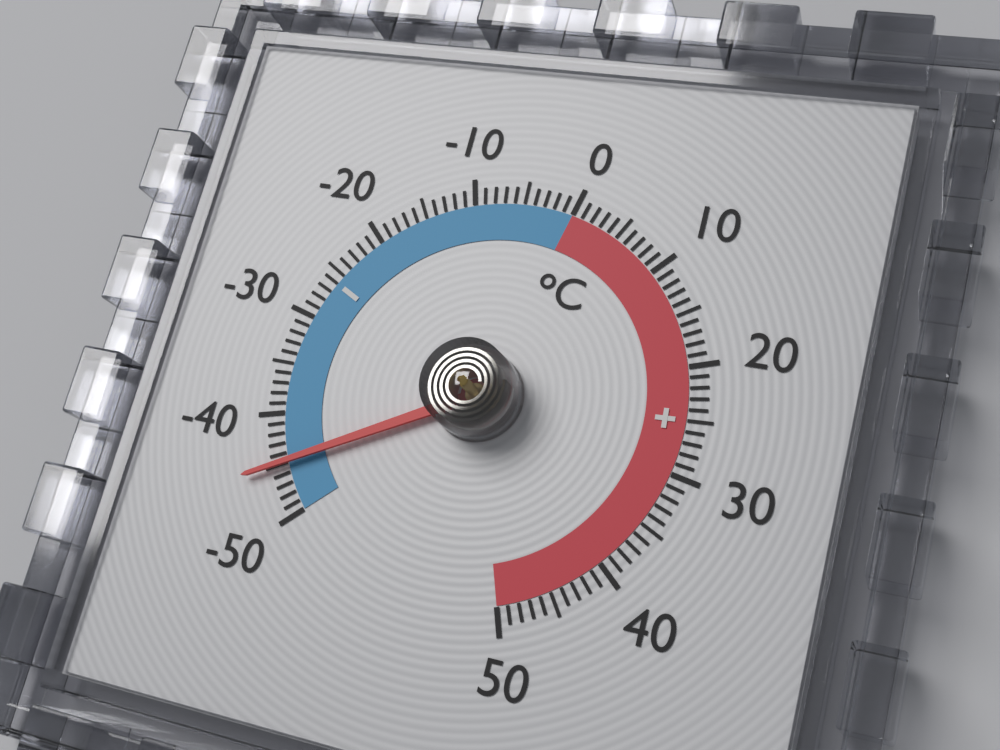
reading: -45 °C
